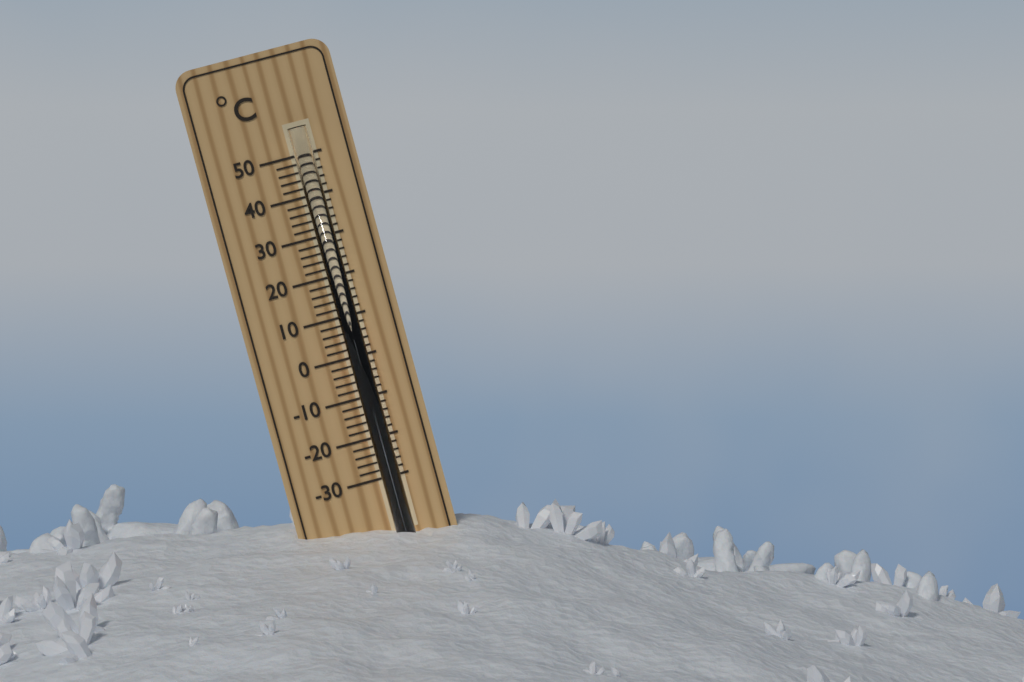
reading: 6 °C
